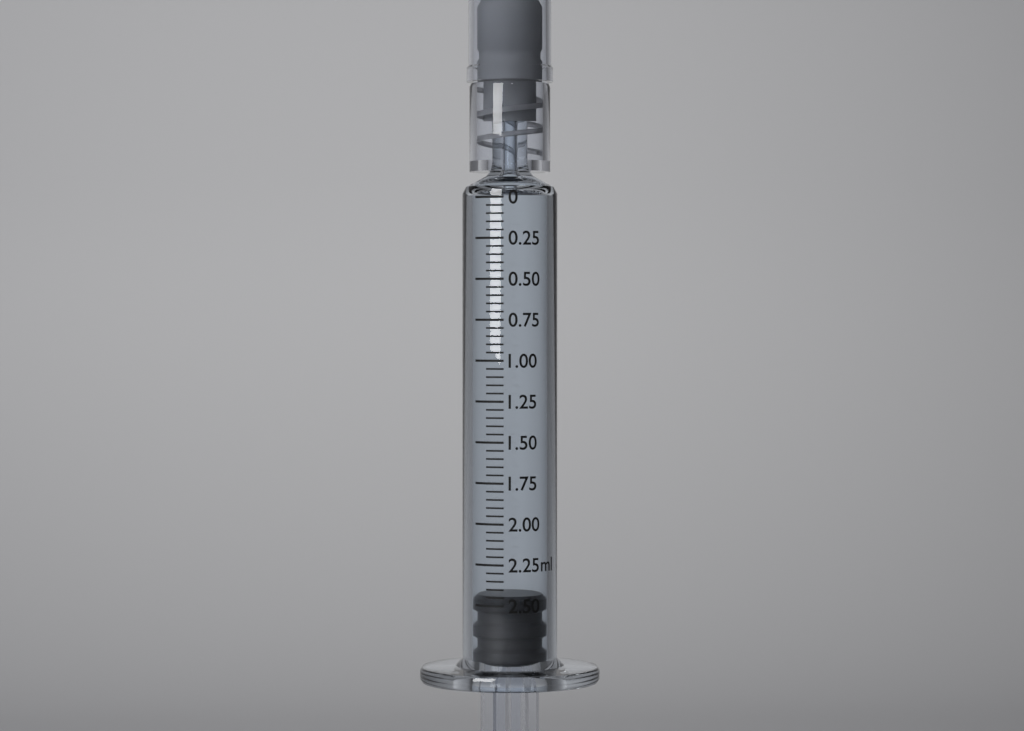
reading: 2.45 ml
